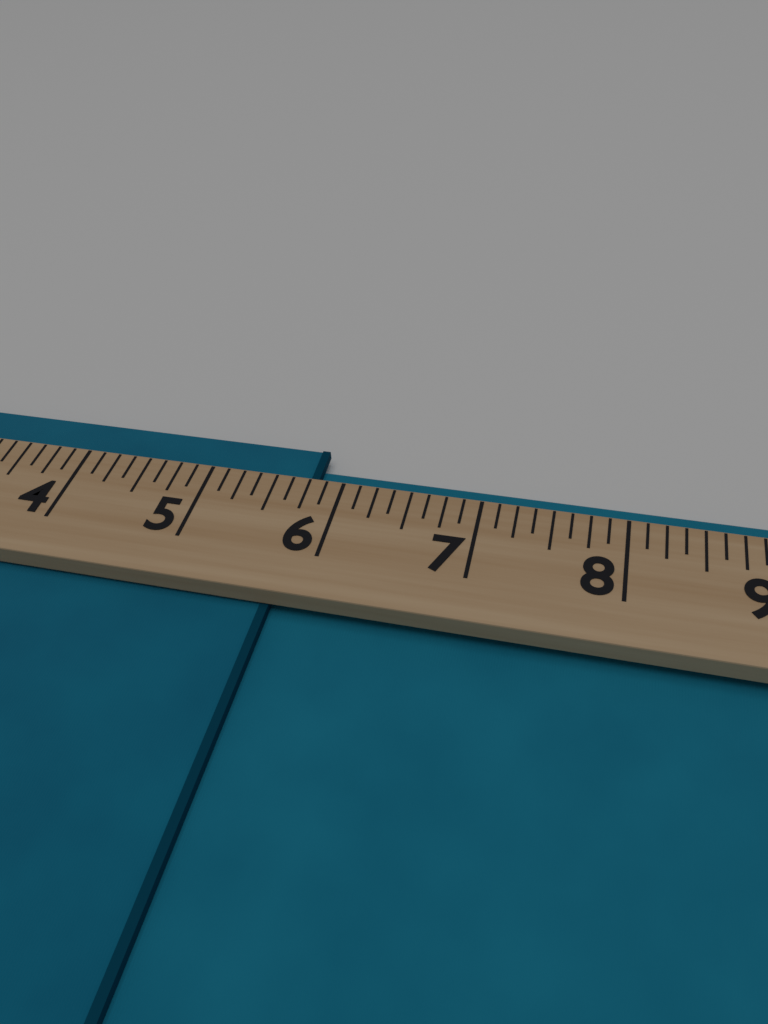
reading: 5.750 (no unit)
